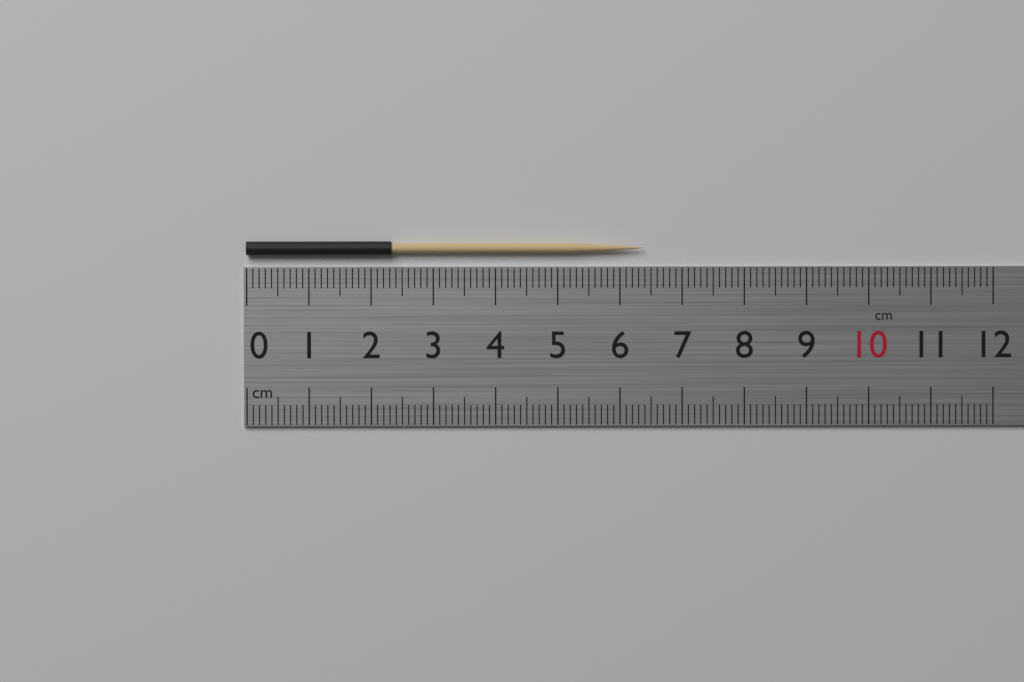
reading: 6.4 cm
